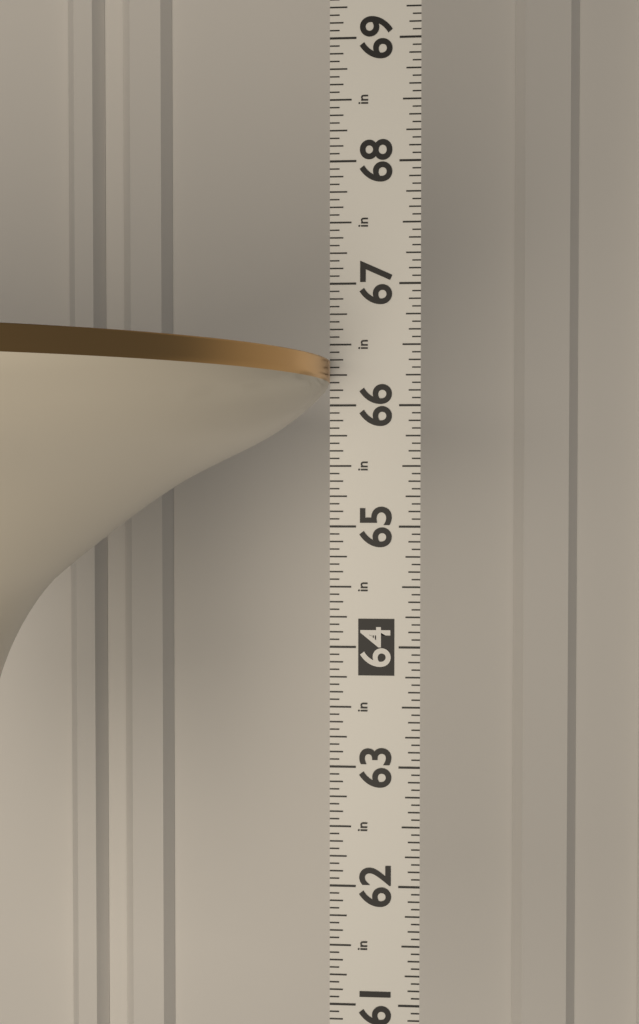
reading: 66.3750 in
